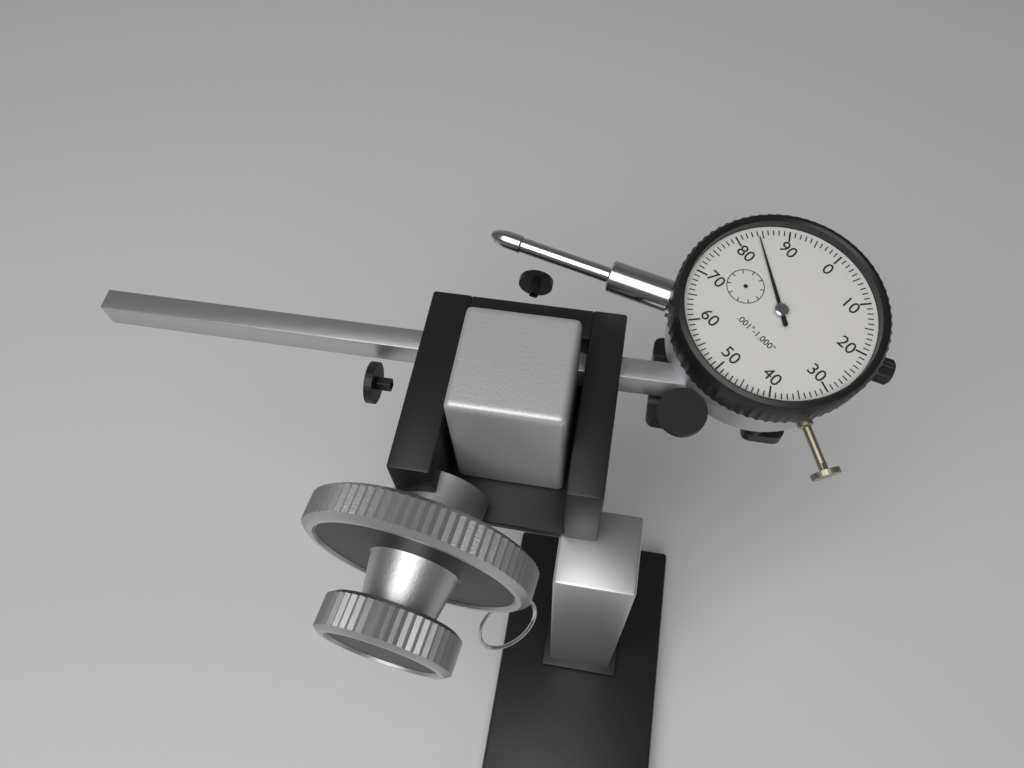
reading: 0.084 in
